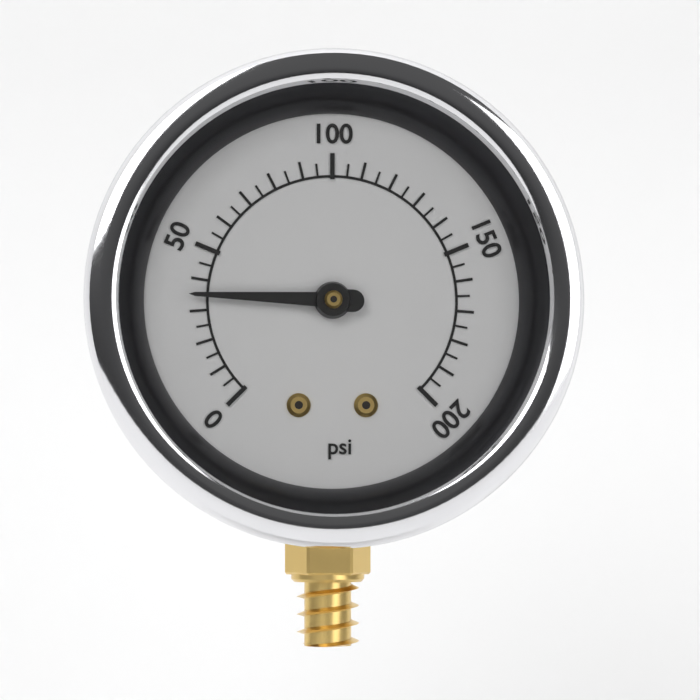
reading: 35 psi
